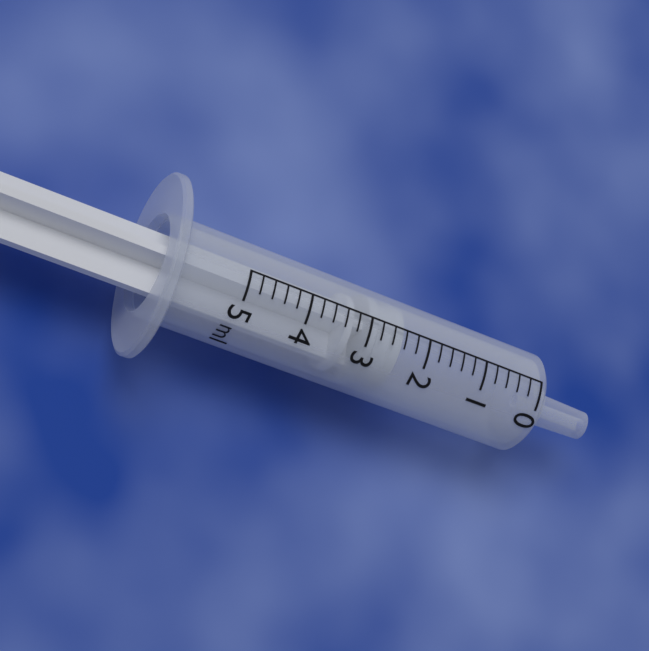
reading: 2.4 ml
